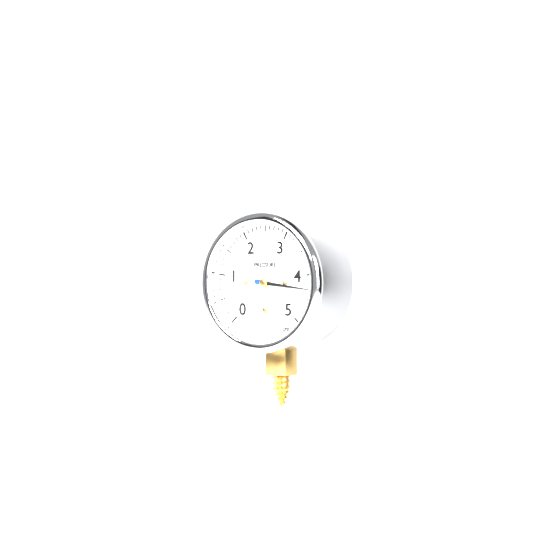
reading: 4.3 psi
